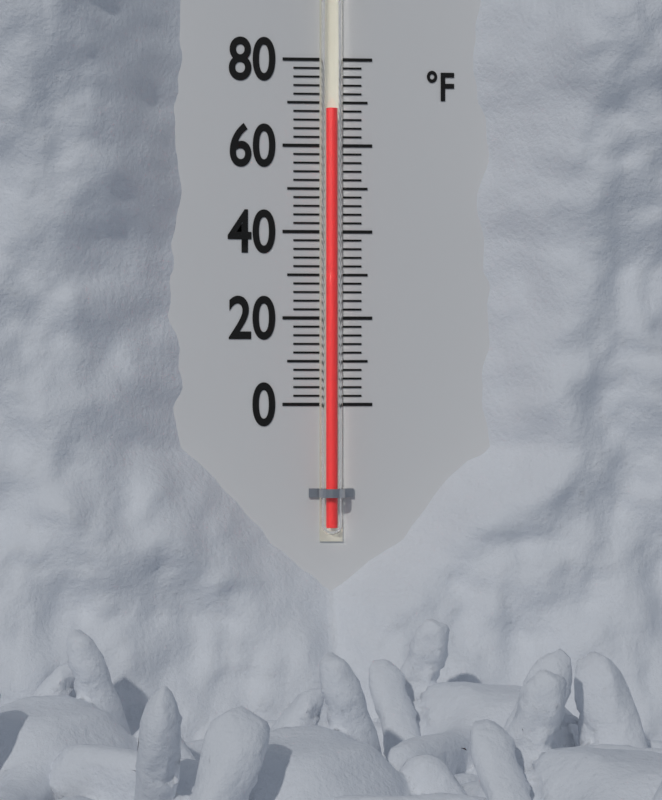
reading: 68 °F
